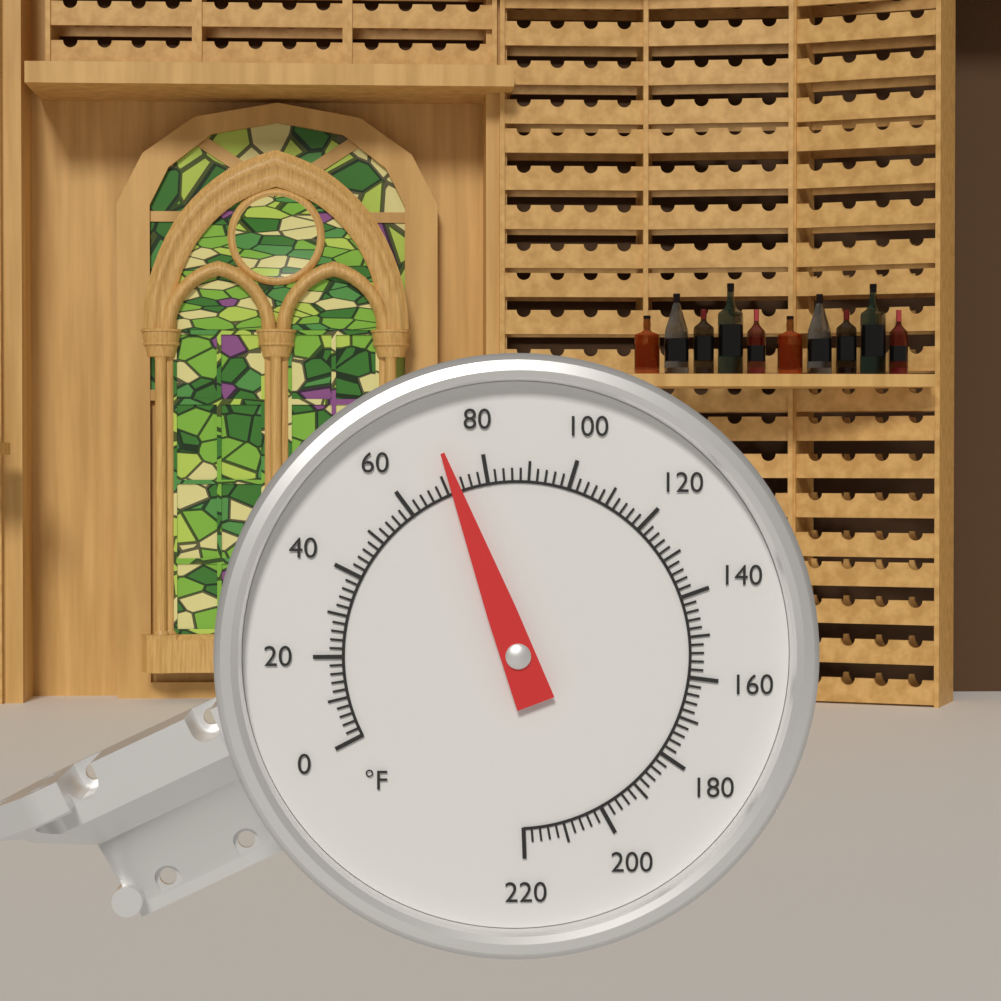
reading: 72 °F
